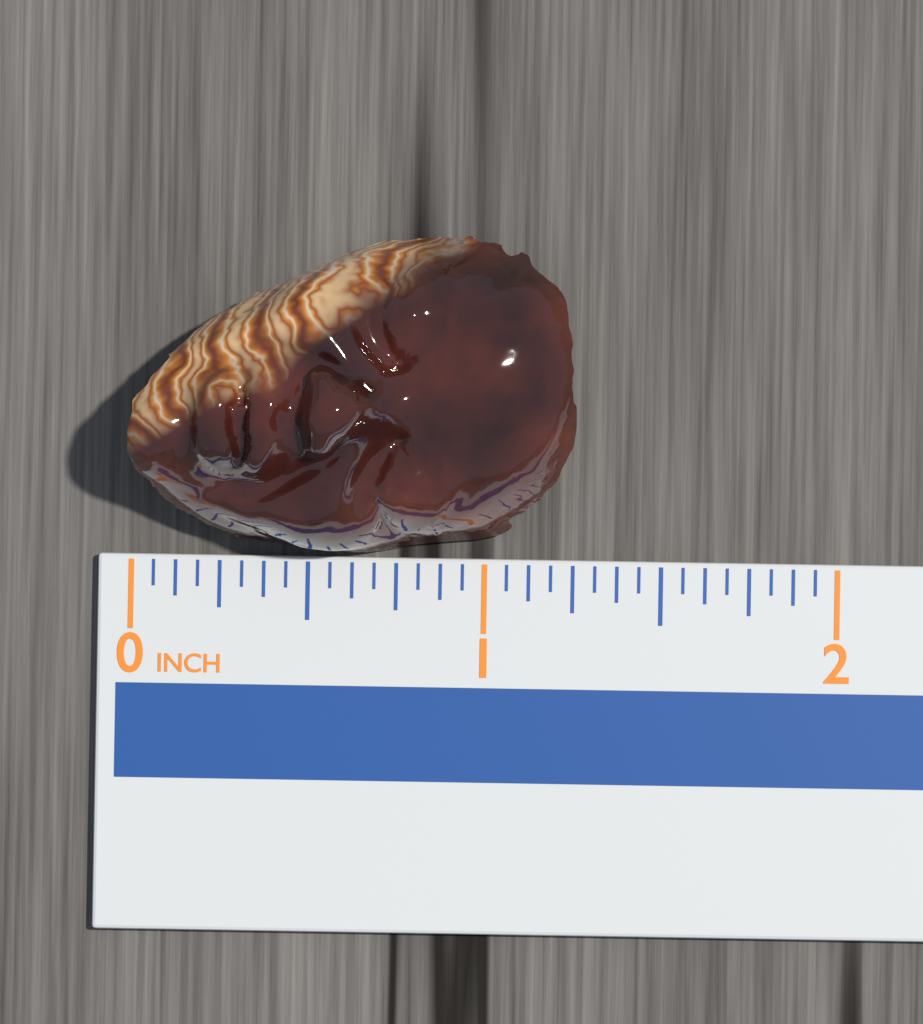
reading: 1.2500 in
